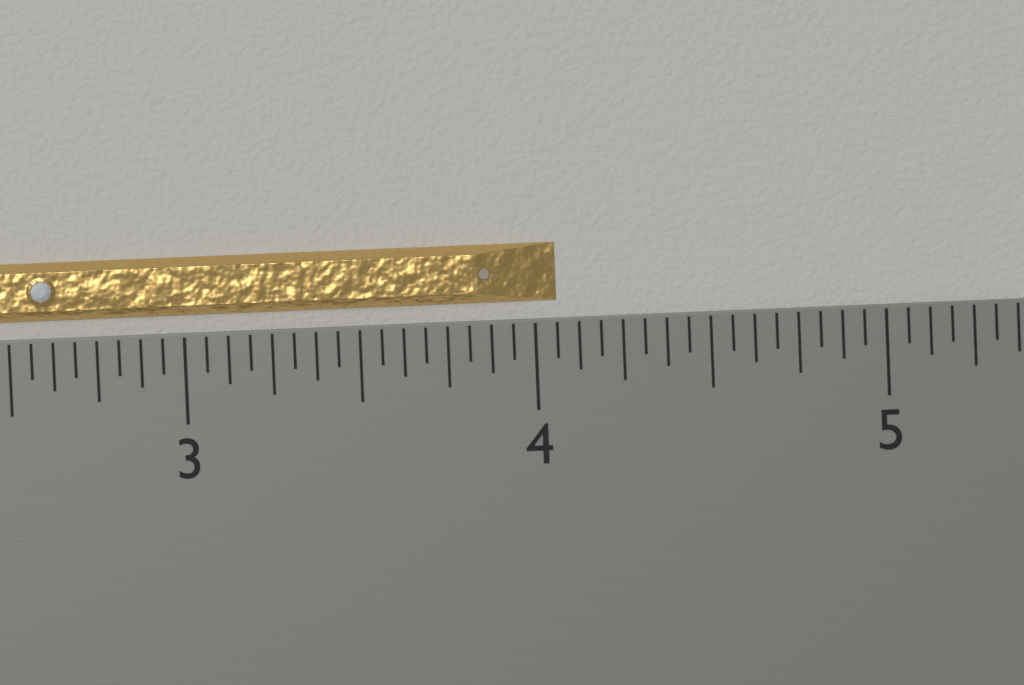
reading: 4.0625 inch
